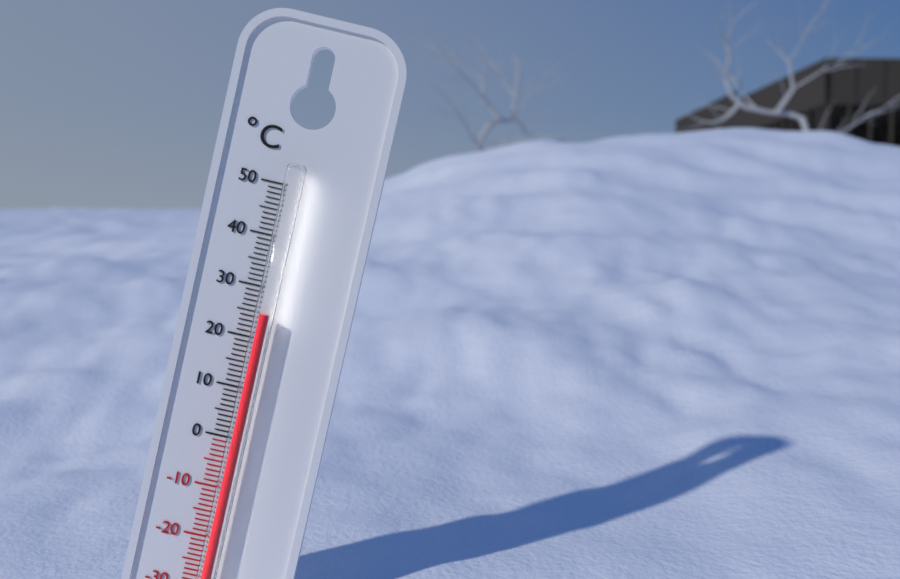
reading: 25 °C
